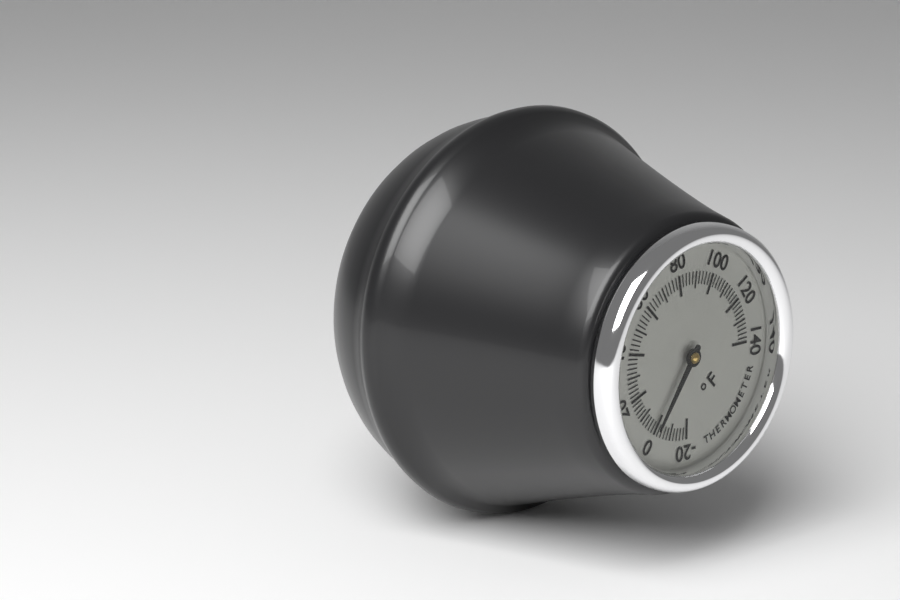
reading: 0 °F
